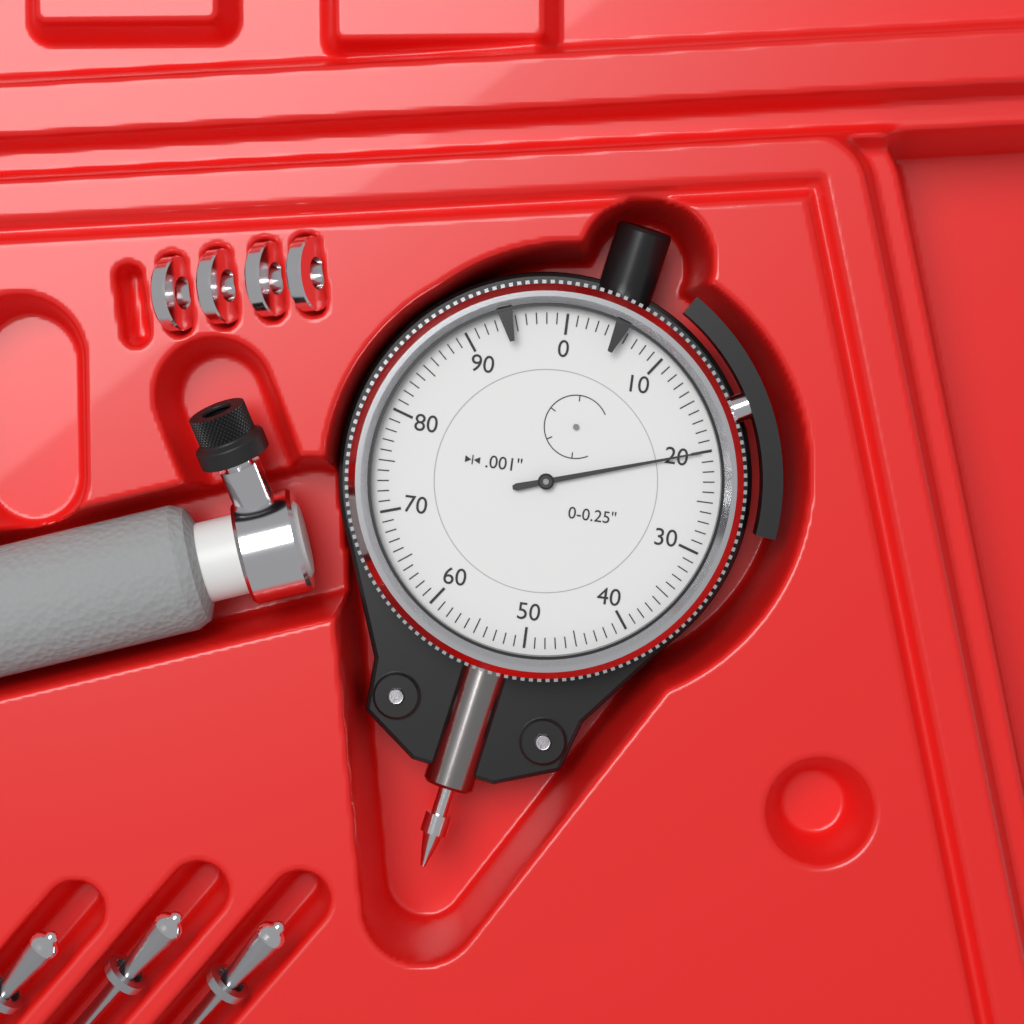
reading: 0.020 in
